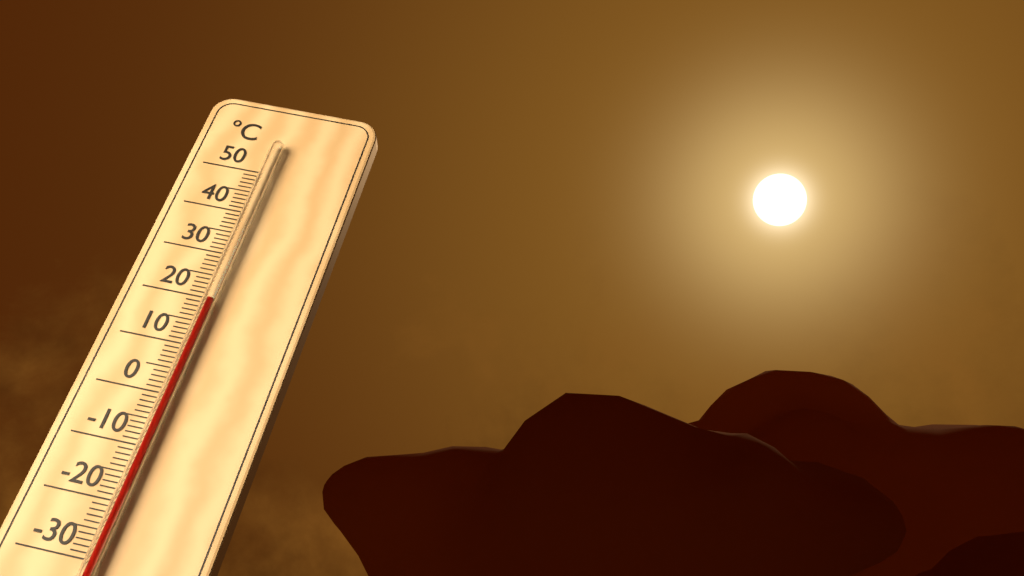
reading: 19 °C
